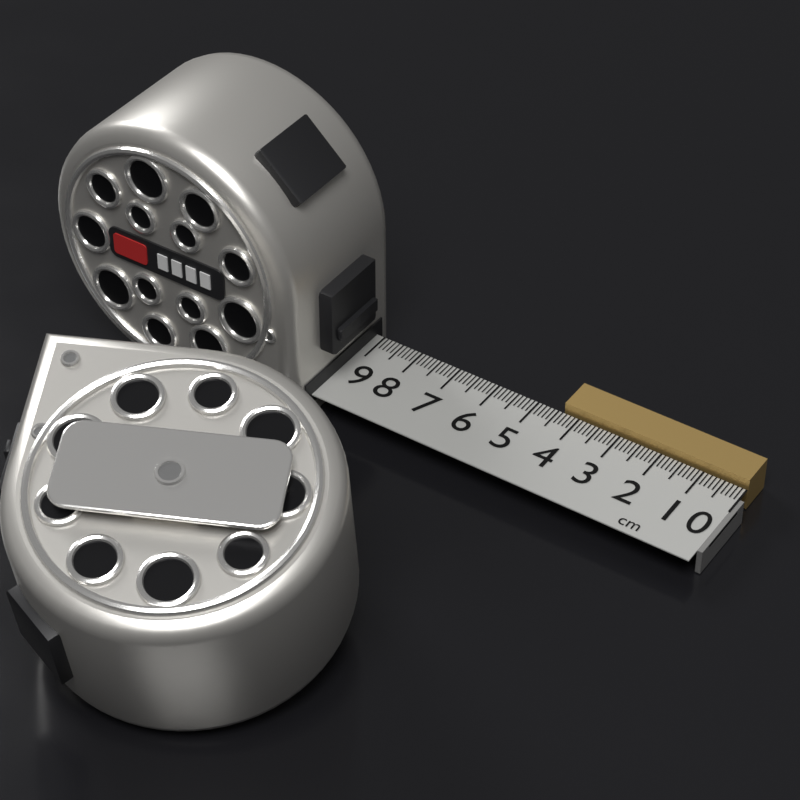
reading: 4.4 cm
